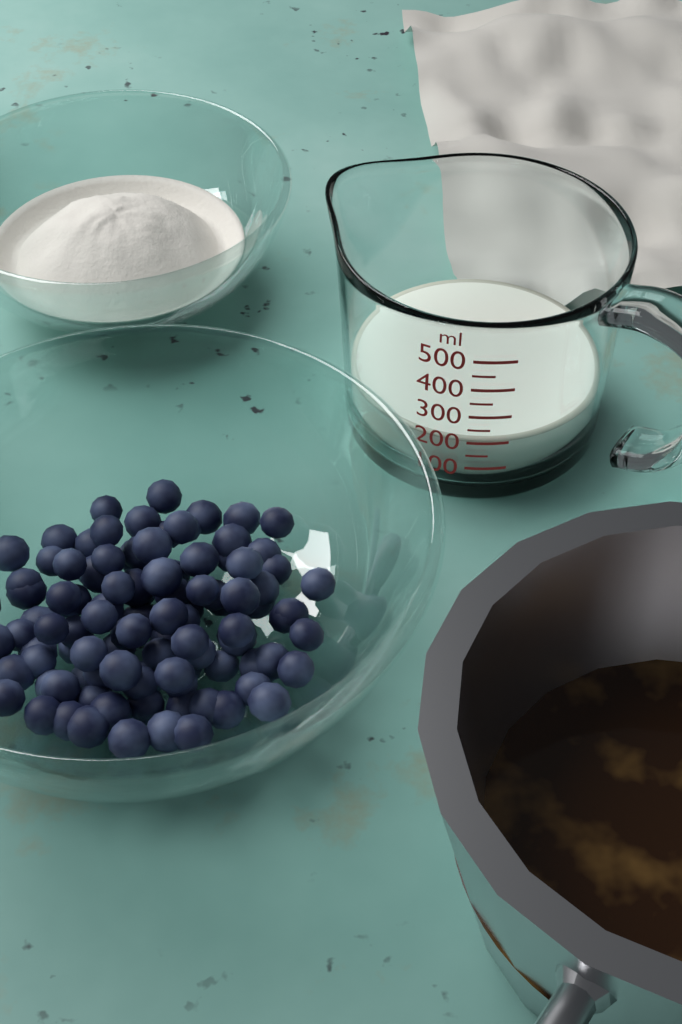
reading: 200 ml
